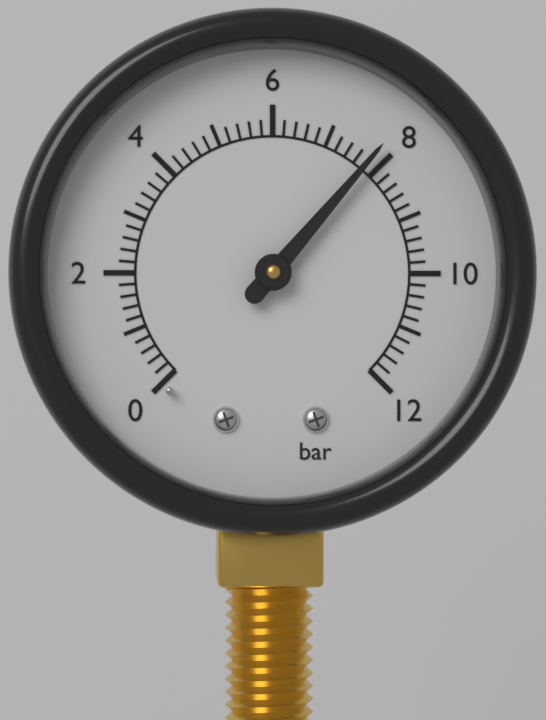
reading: 7.8 bar
